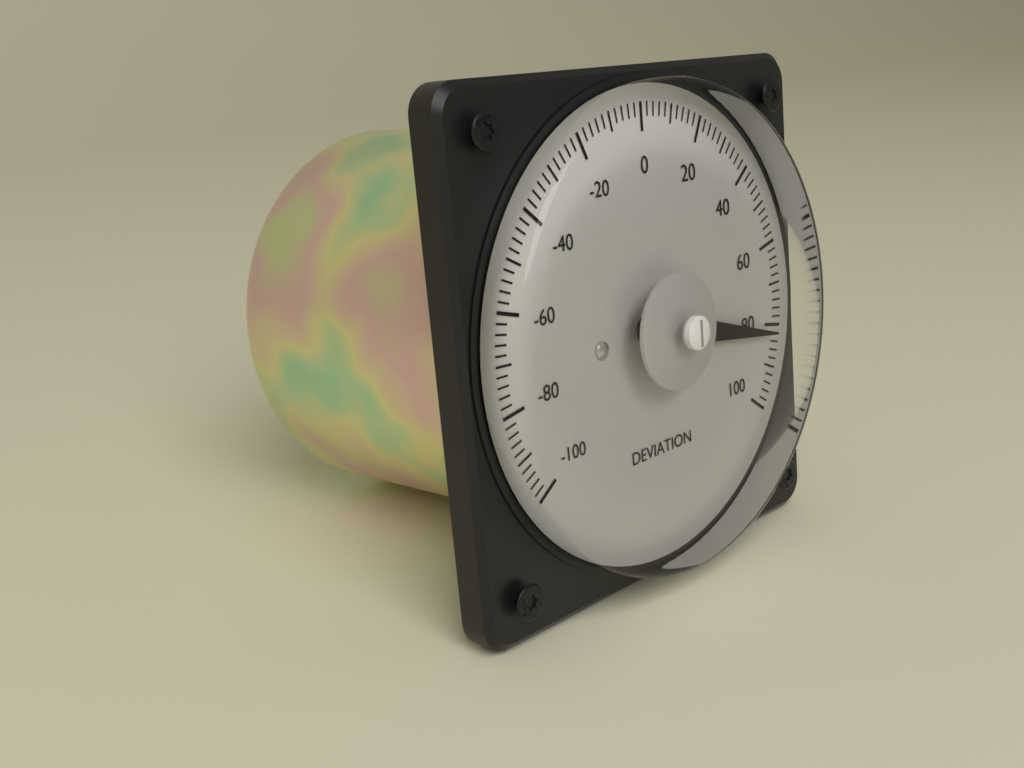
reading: 82 (no unit)
